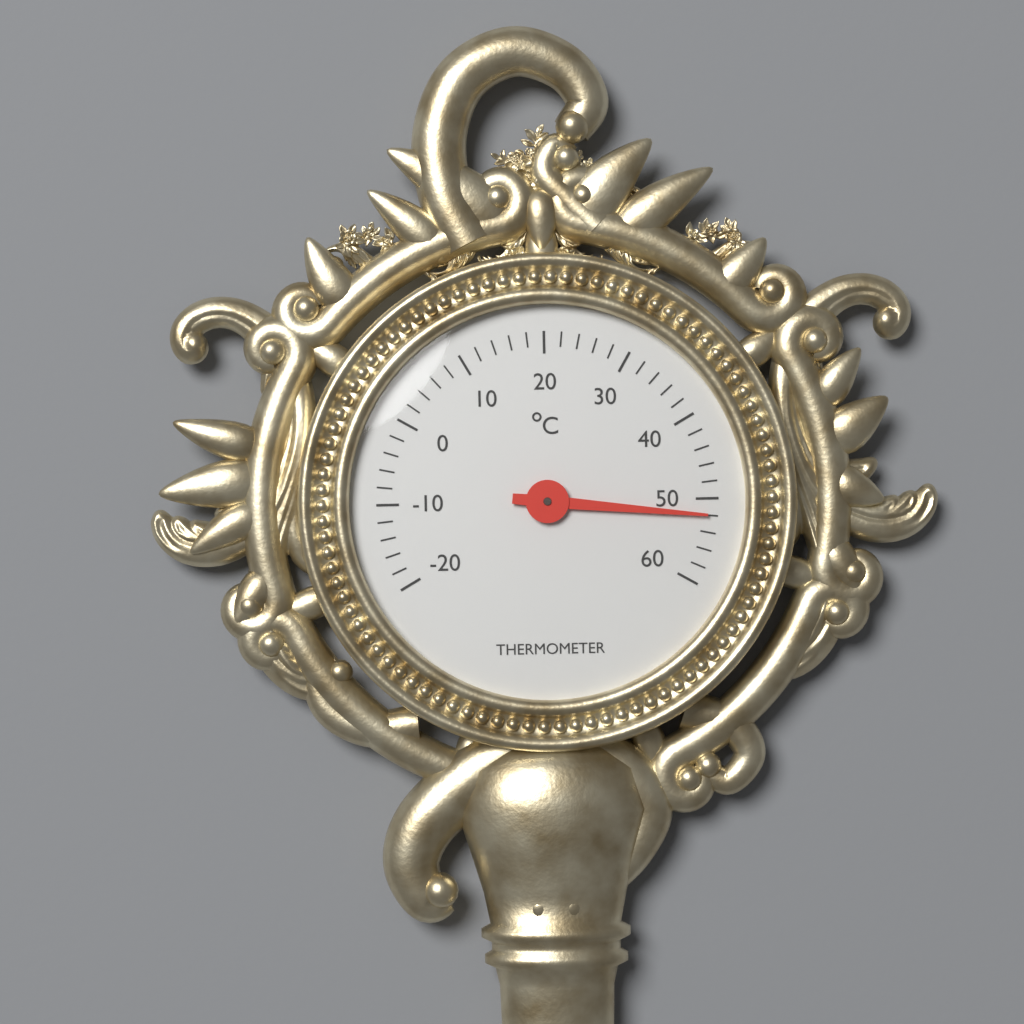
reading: 52 °C
